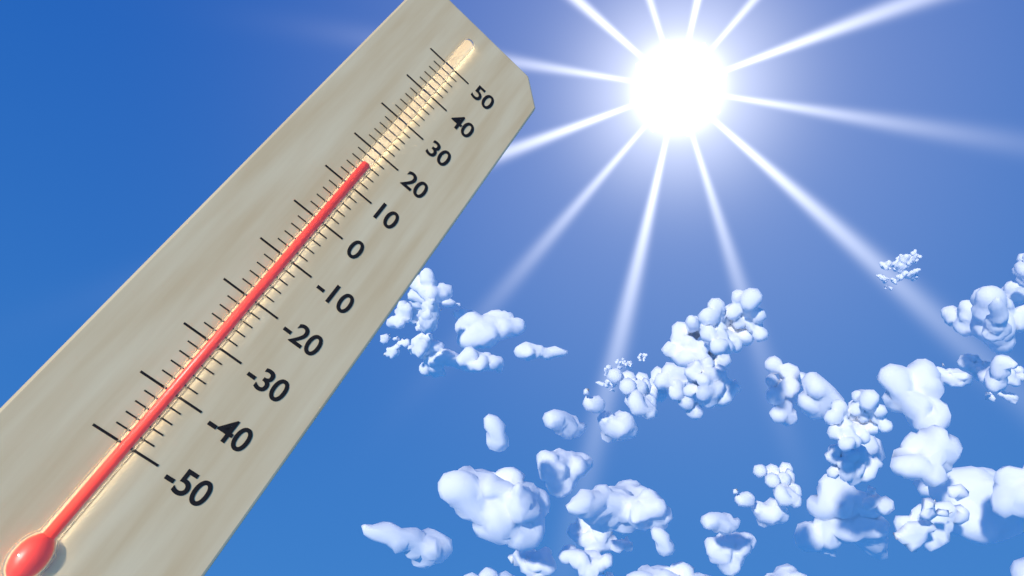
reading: 16 (no unit)
